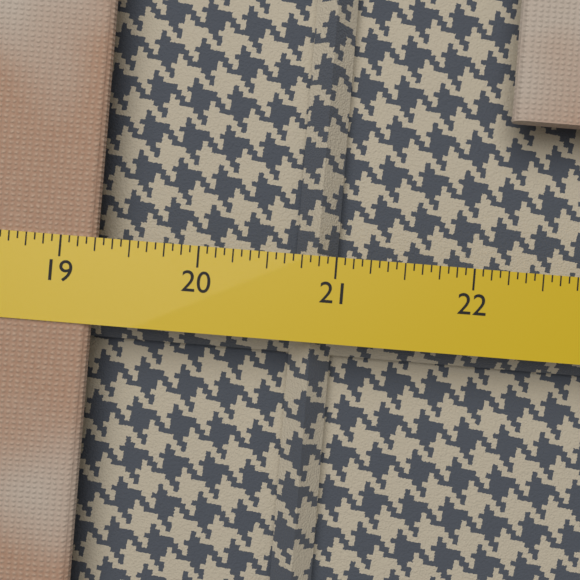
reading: 19.2500 (no unit)
